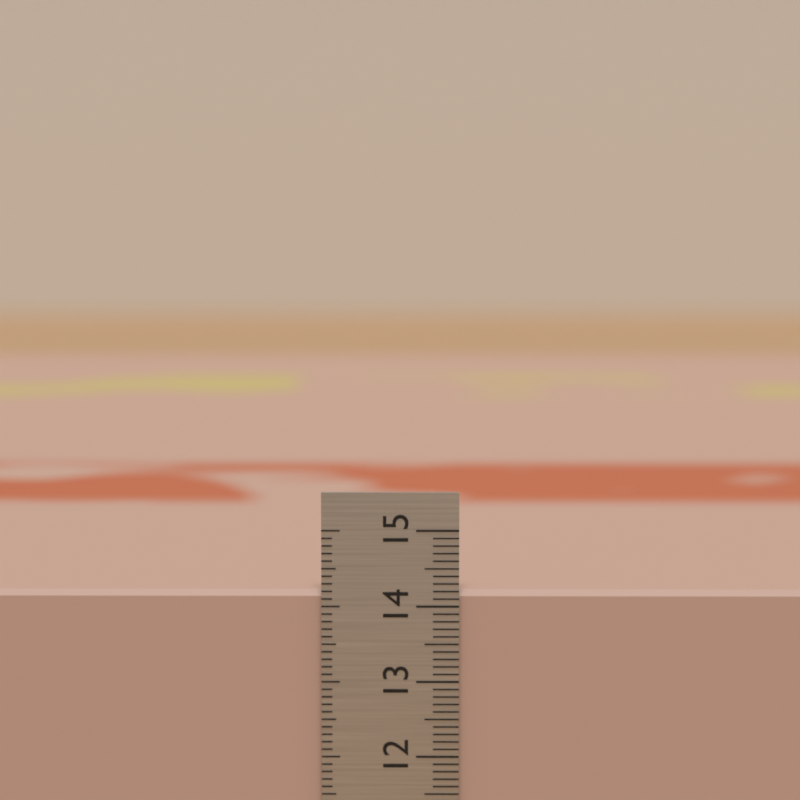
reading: 14.2 cm
